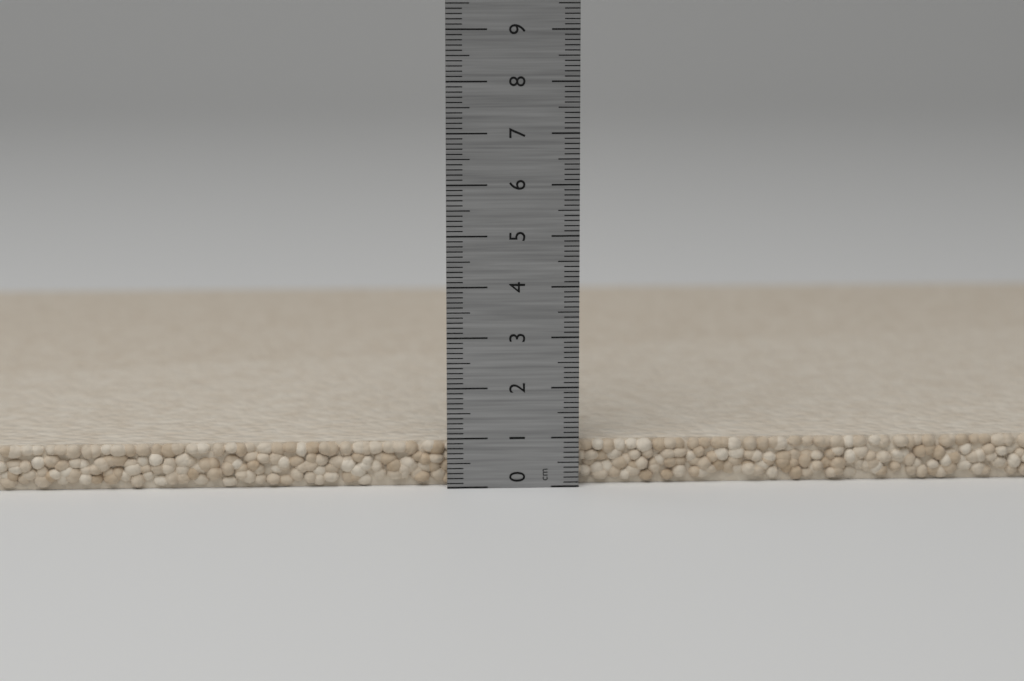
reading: 0.9 cm
